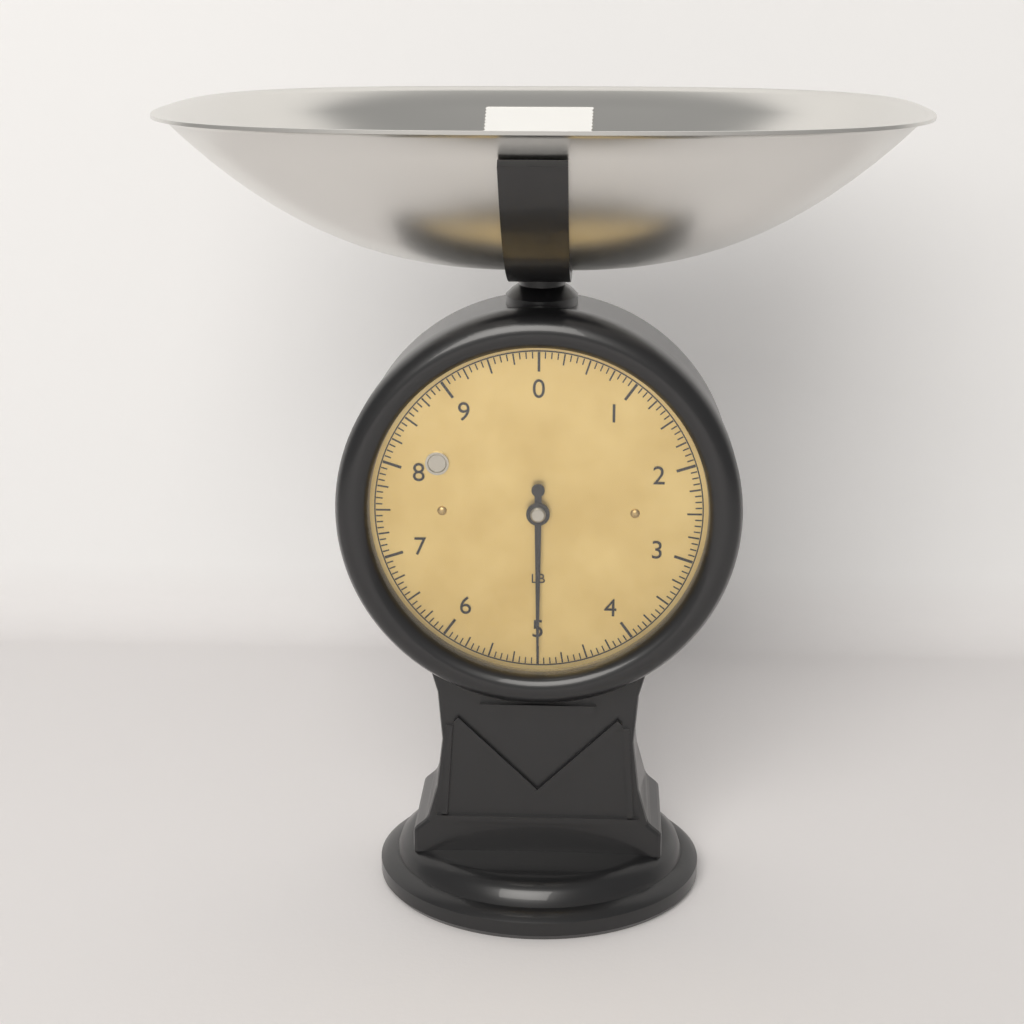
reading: 5.0000 lb
